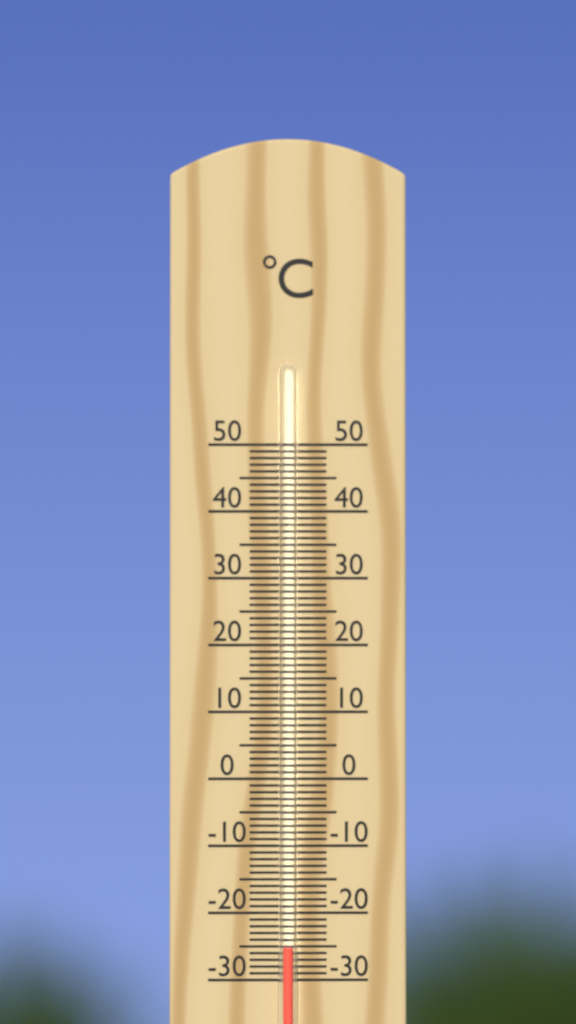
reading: -25 °C
